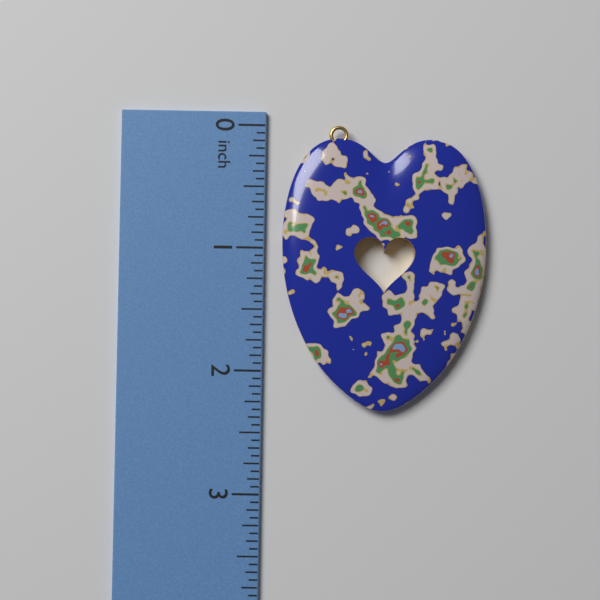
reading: 2.3125 in
